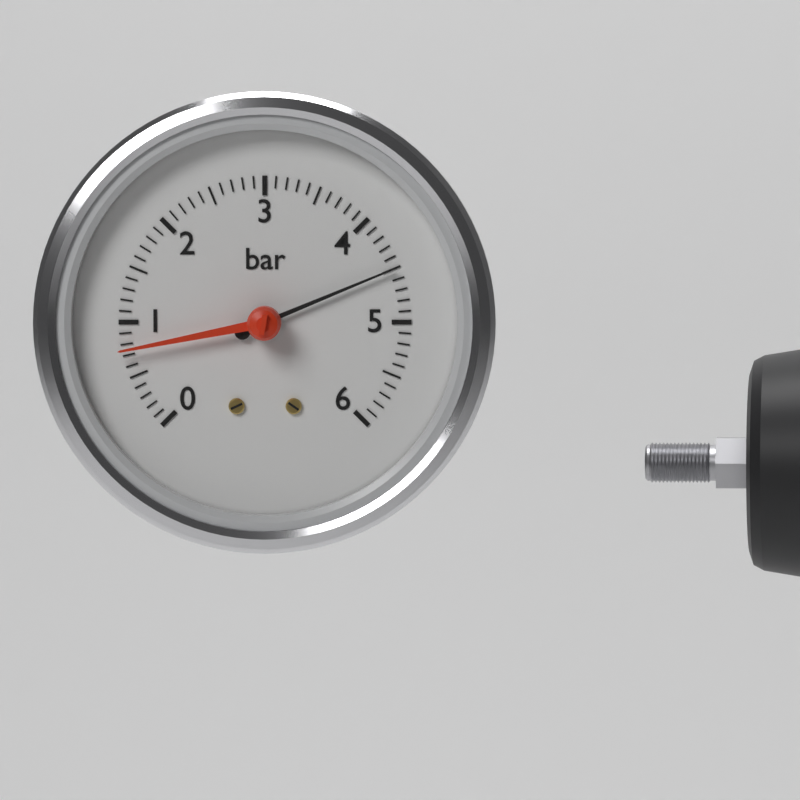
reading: 4.5 bar
